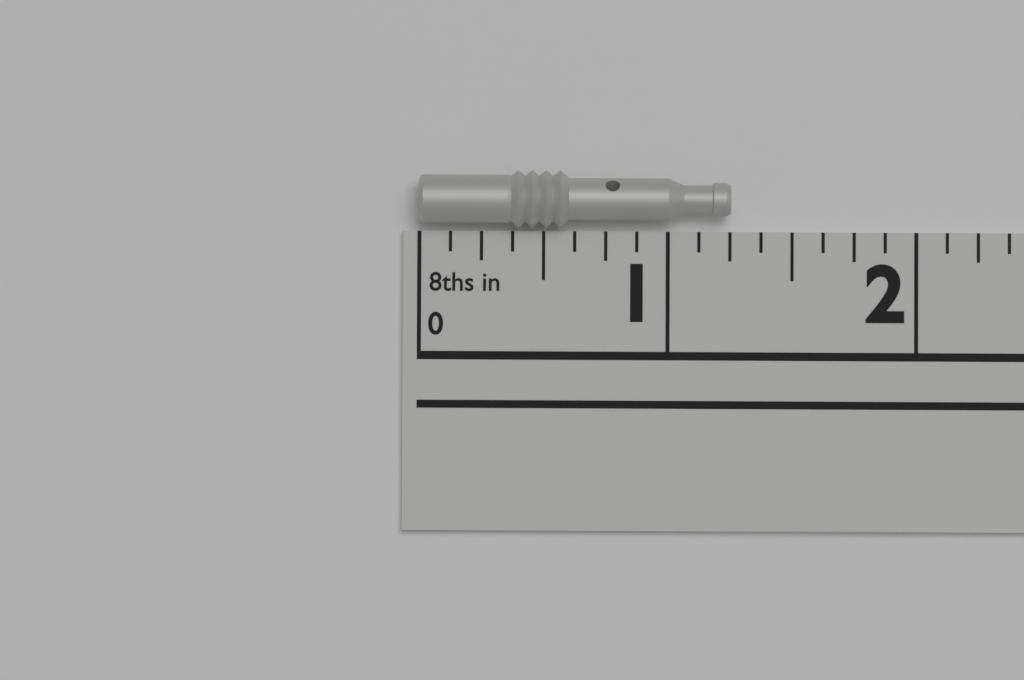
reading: 1.250 in
